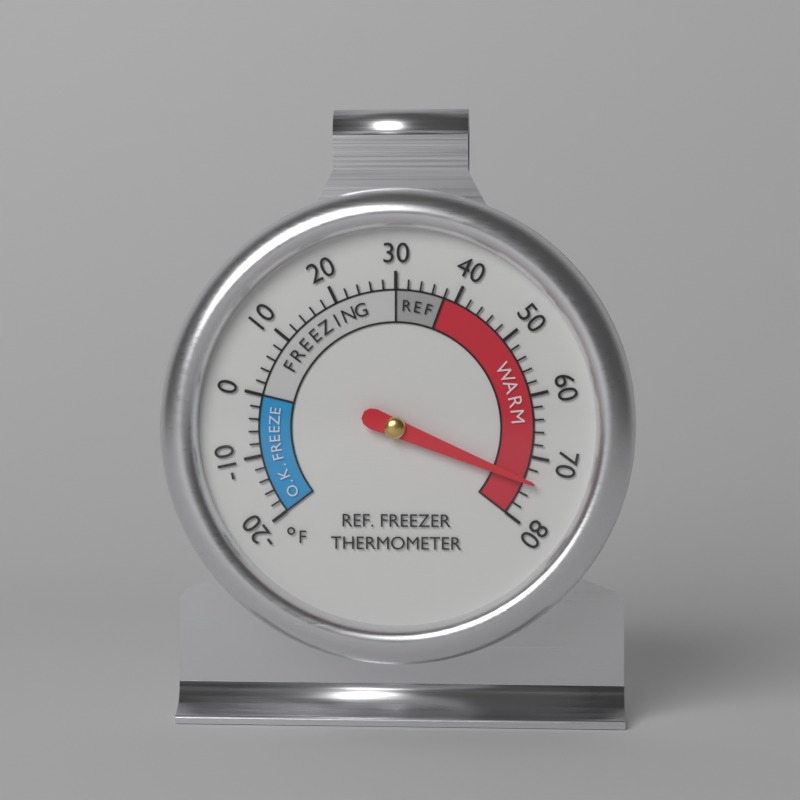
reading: 74 °F
